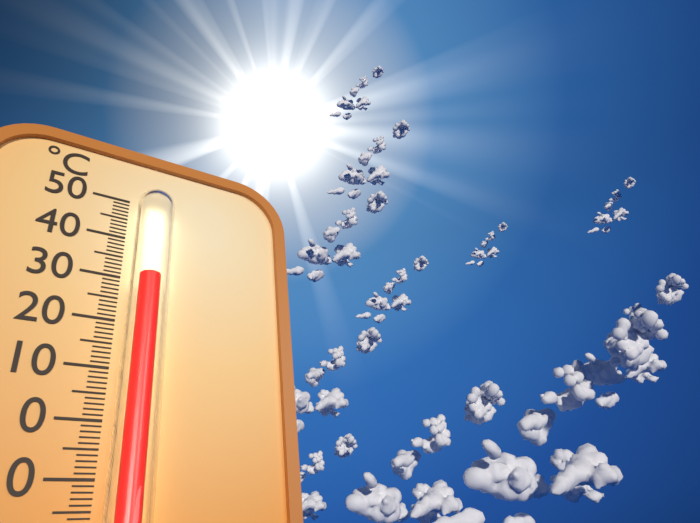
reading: 29 °C
